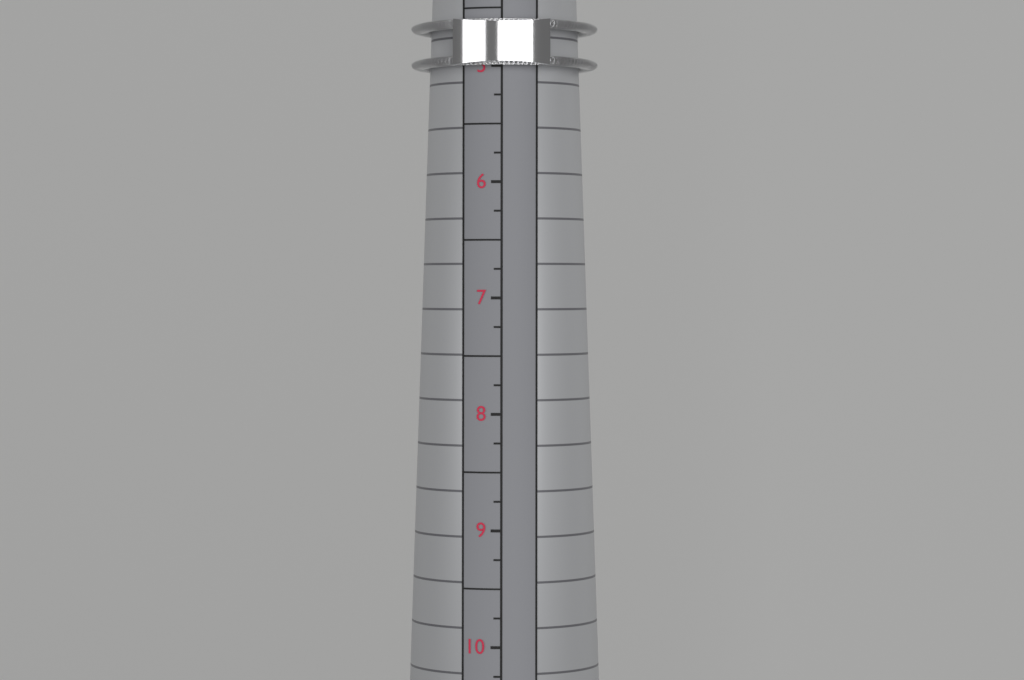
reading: 5.00 (no unit)
